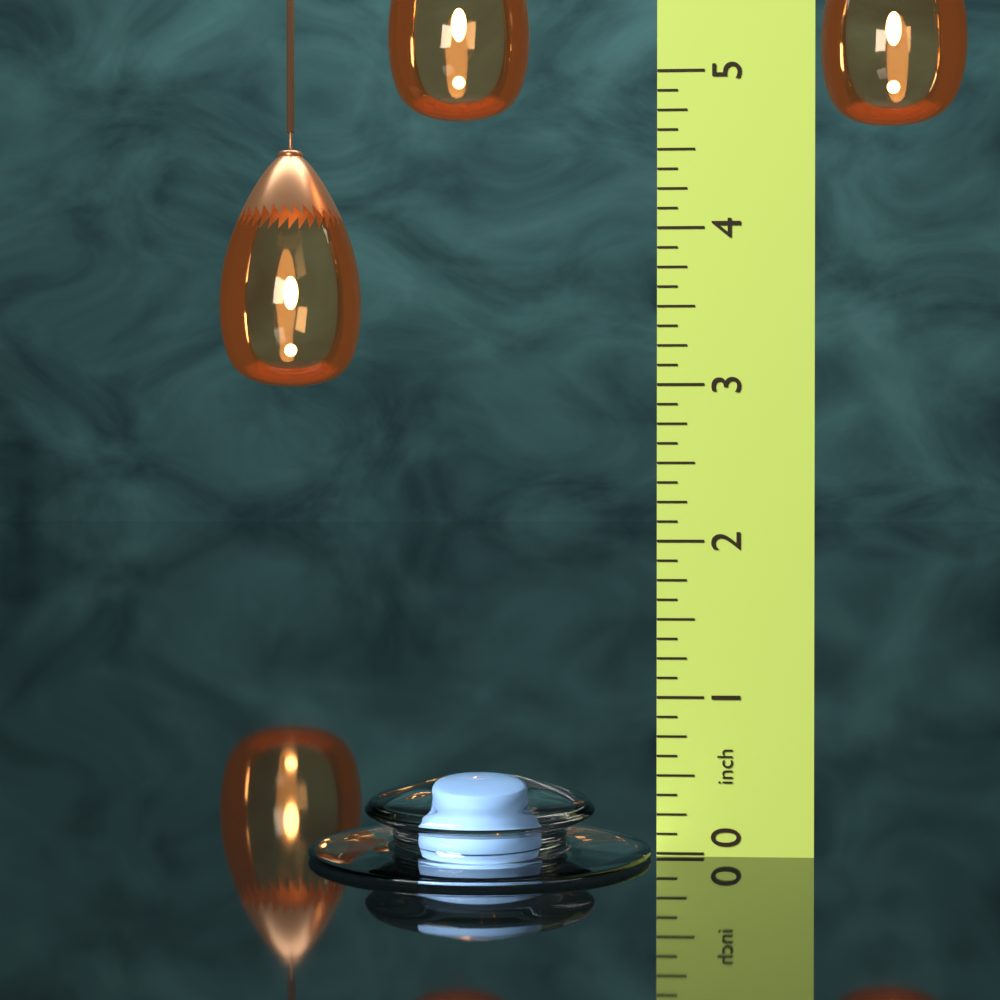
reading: 0.500 in
